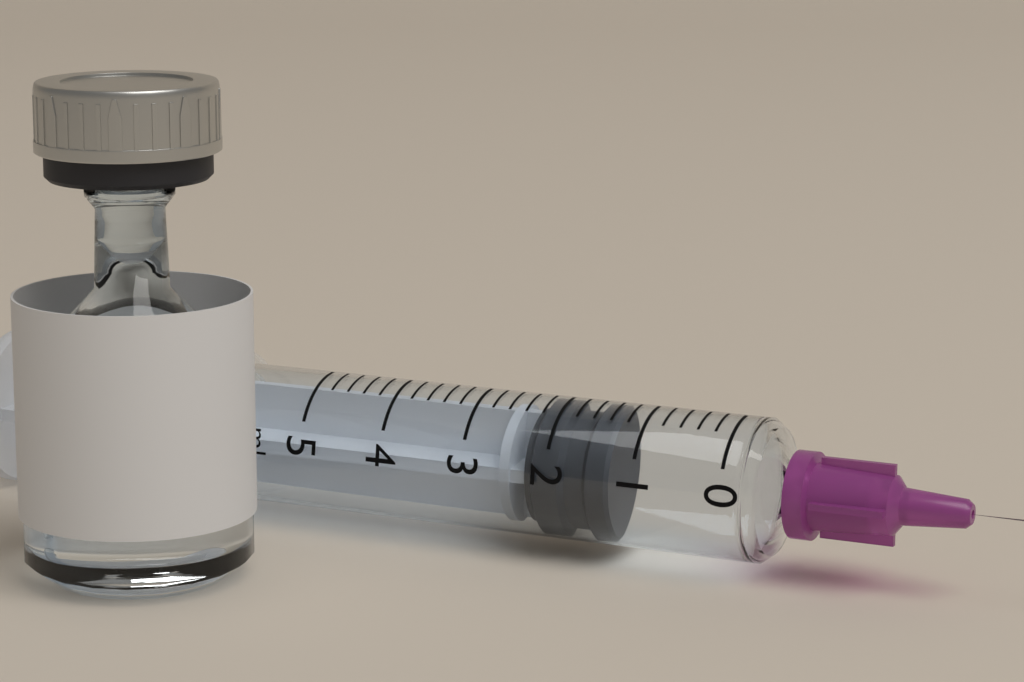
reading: 1.3 ml
